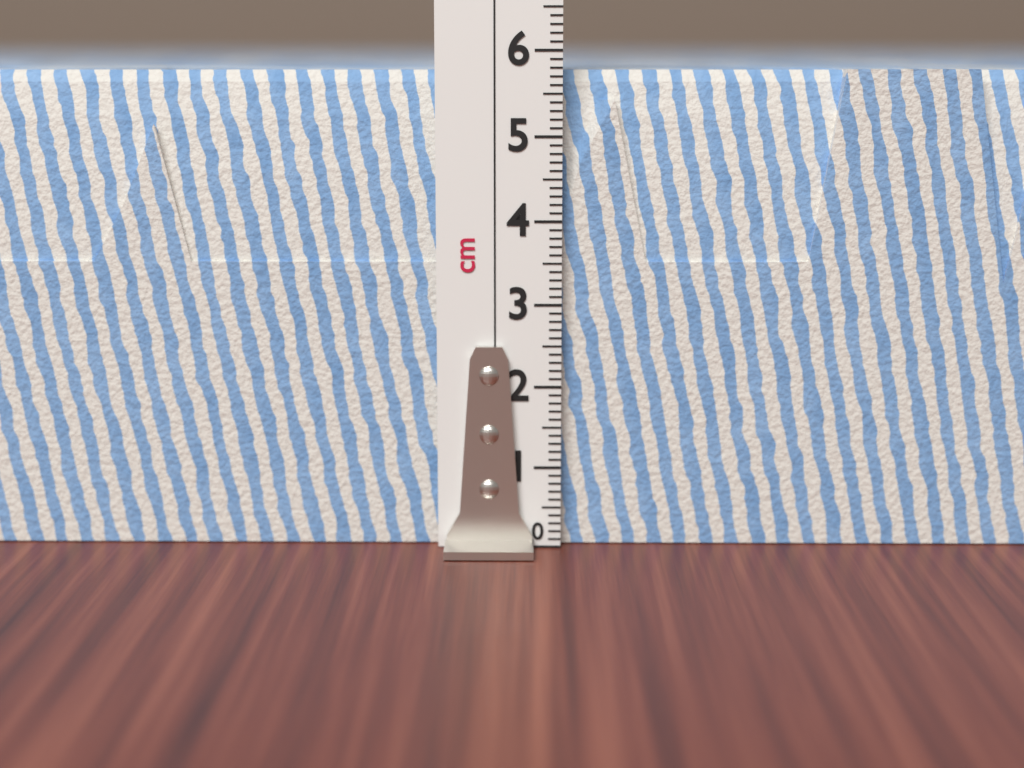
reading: 5.8 cm
